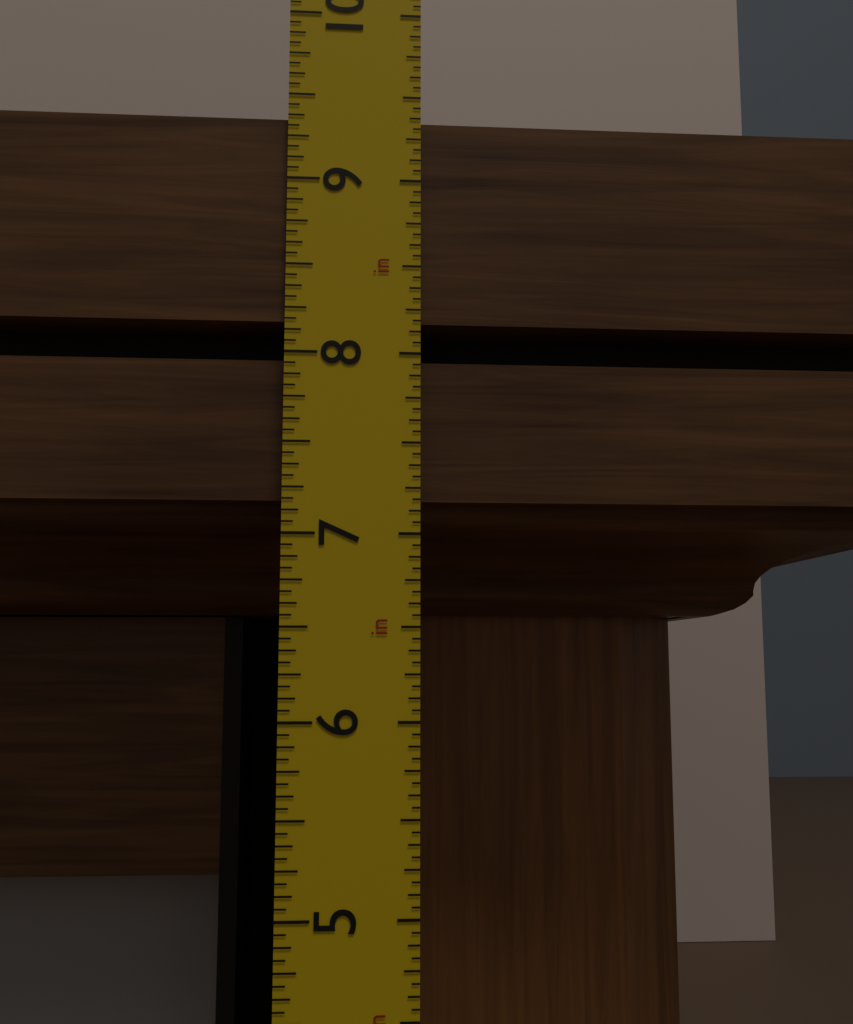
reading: 9.3750 in
